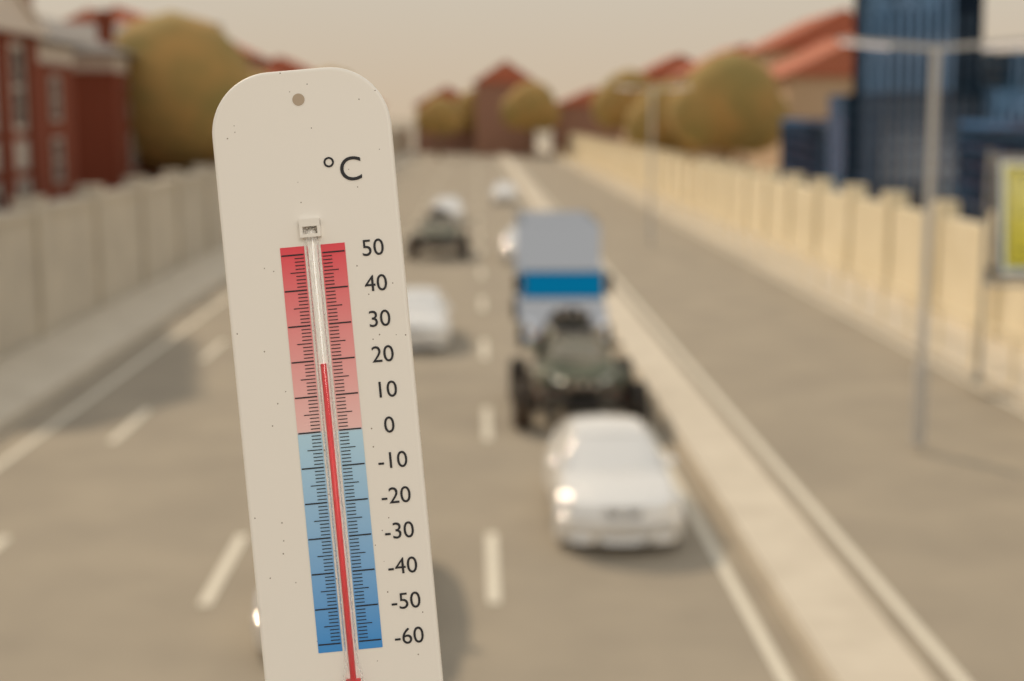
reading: 19 °C
